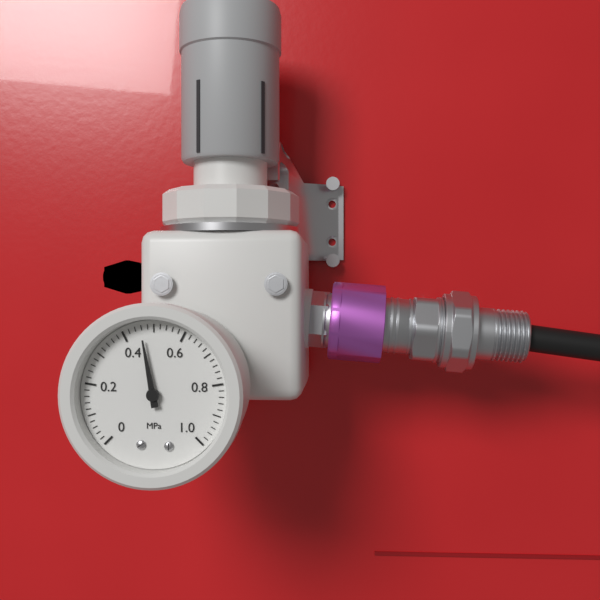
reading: 0.46 MPa
